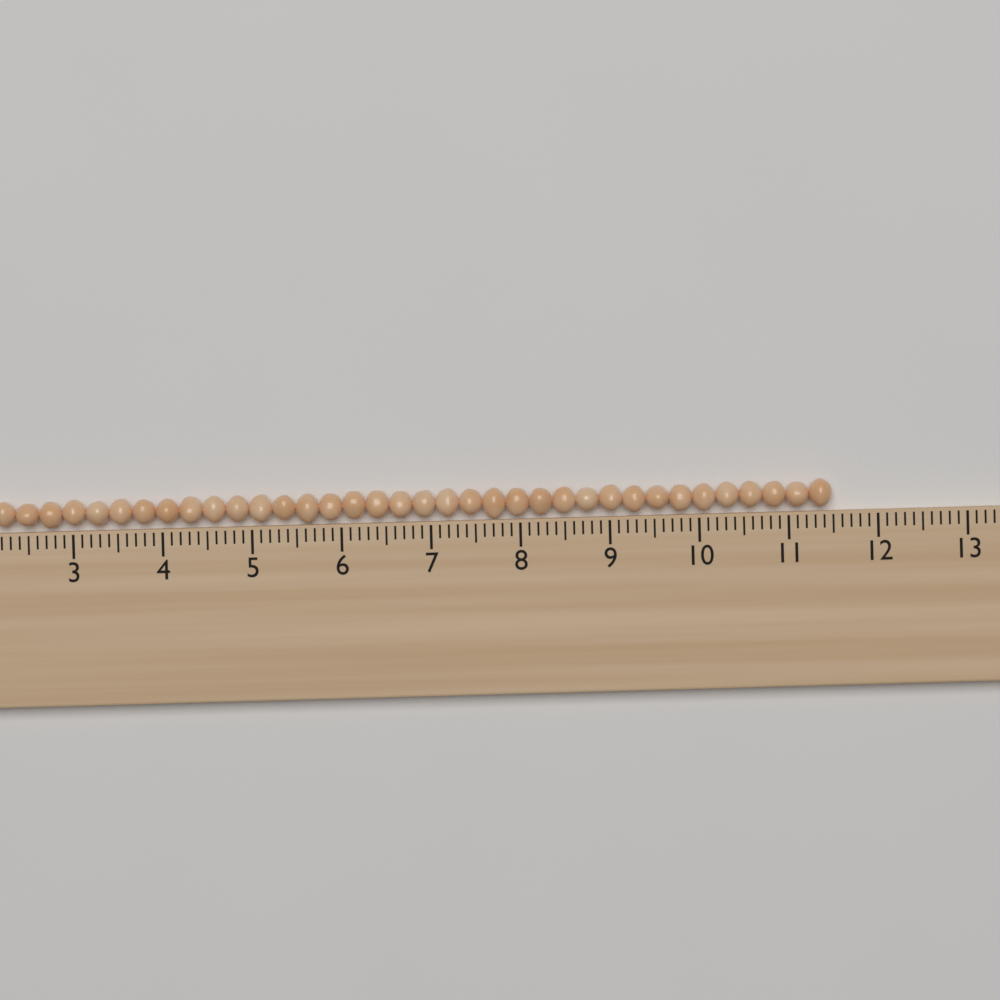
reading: 11.5 (no unit)
